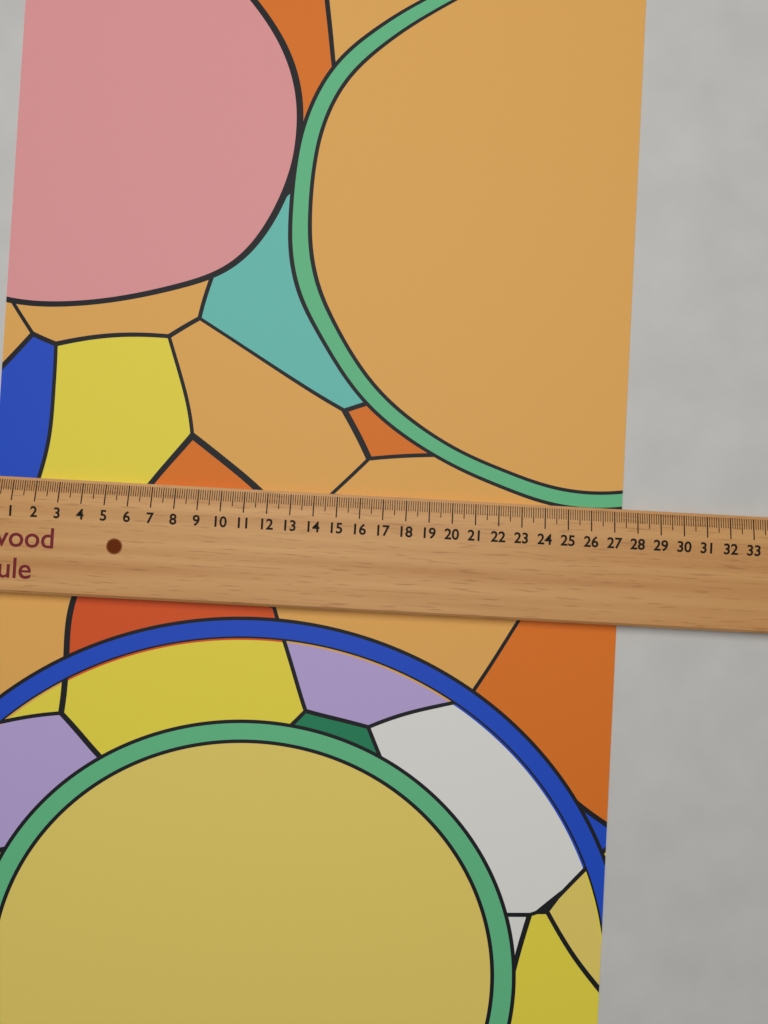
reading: 27.4 (no unit)
